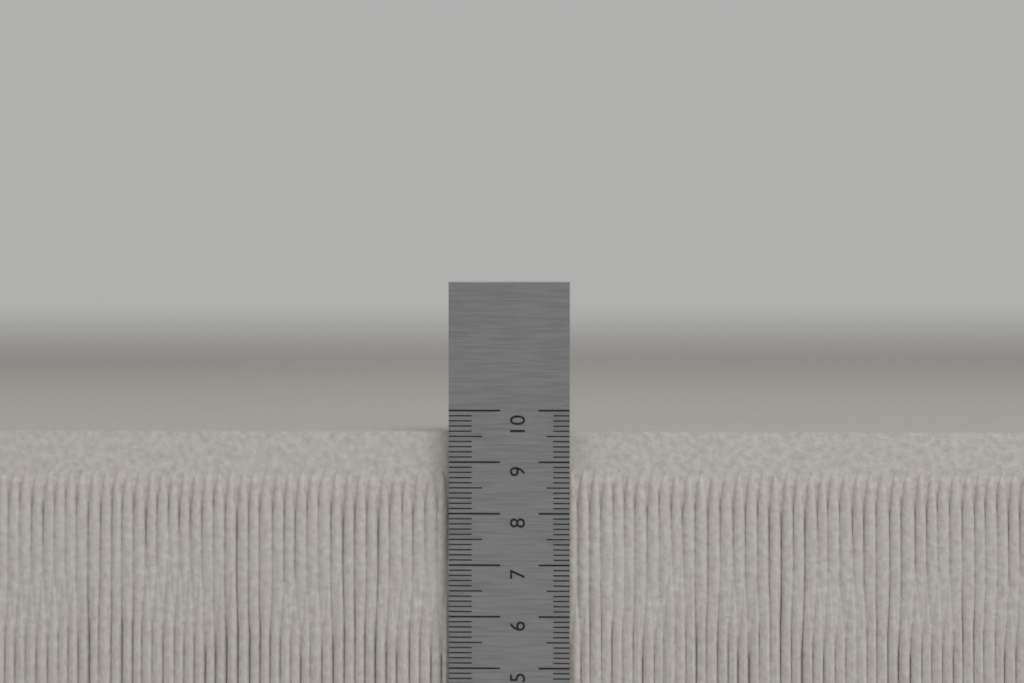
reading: 9.6 cm
